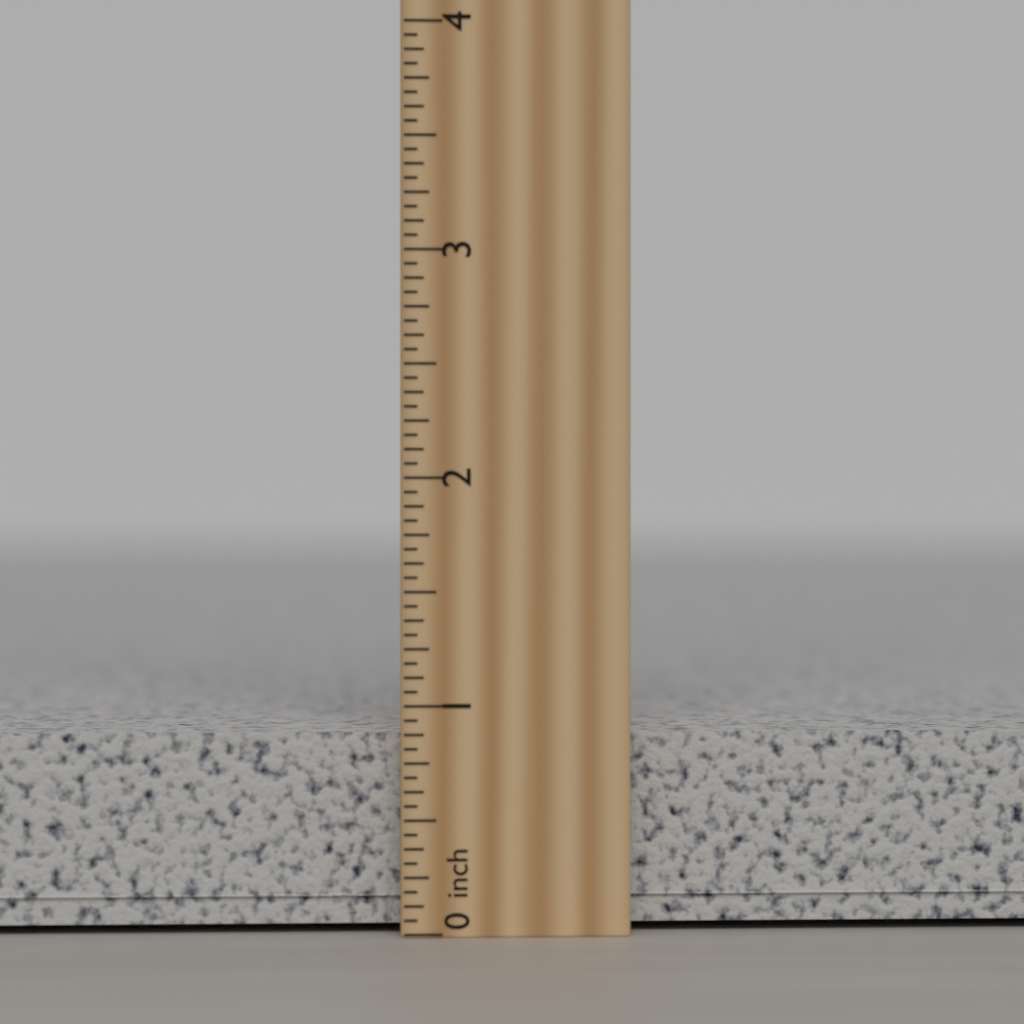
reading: 0.9375 inch
